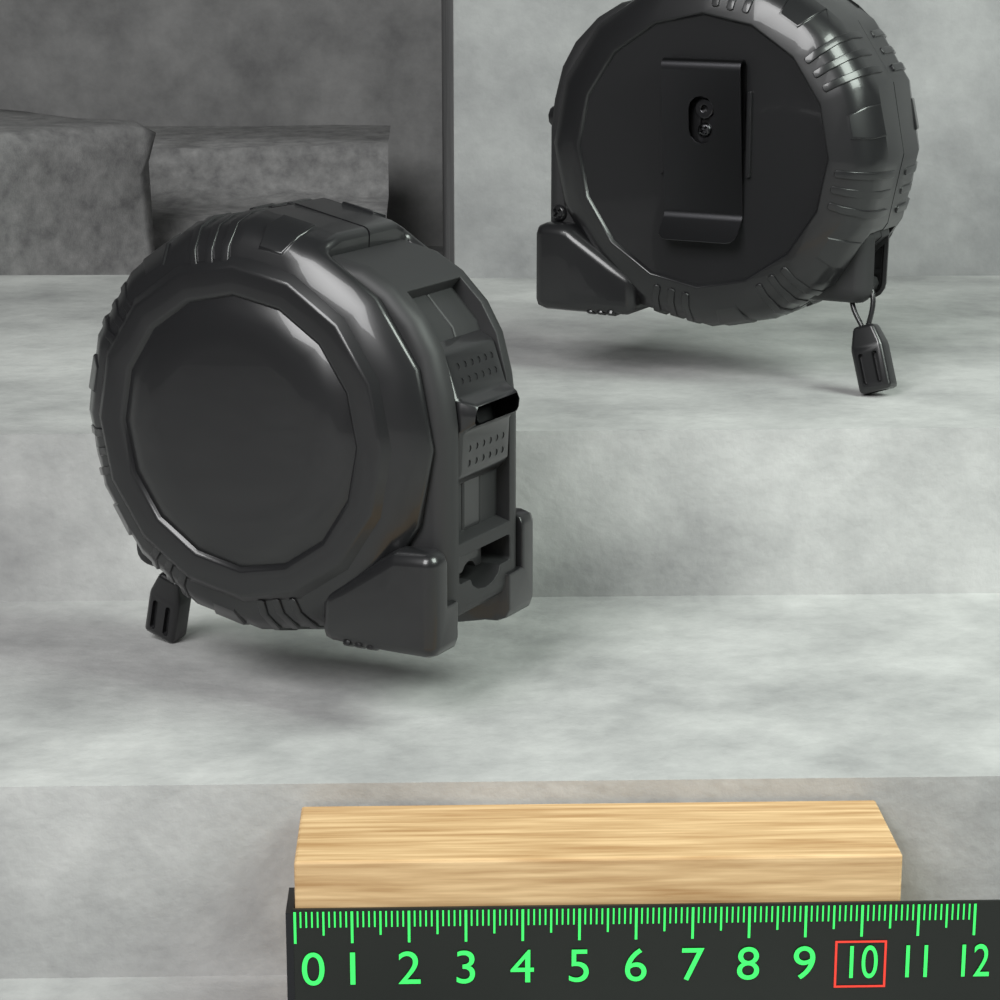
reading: 10.7 (no unit)
